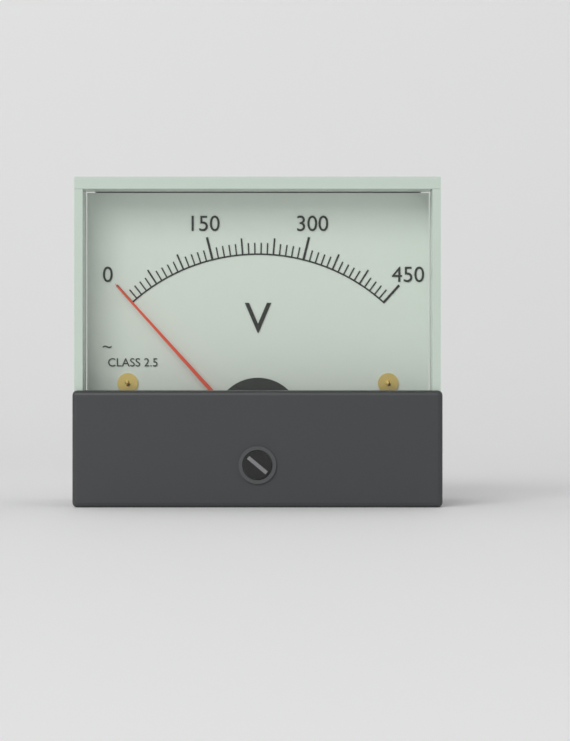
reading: 0 V
